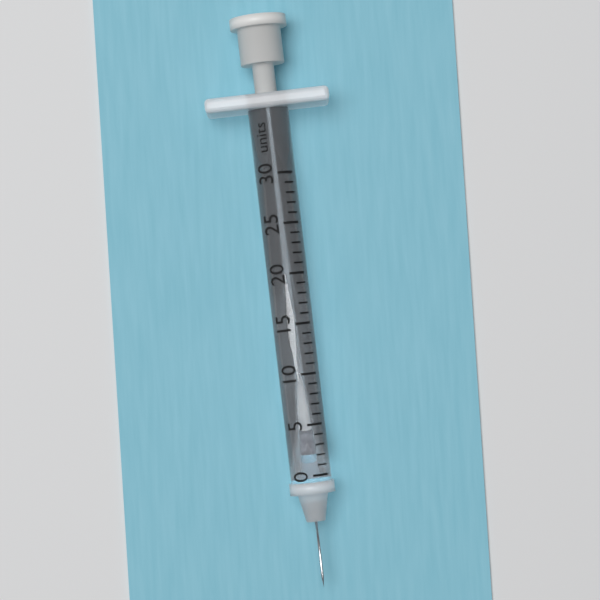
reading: 2 units
